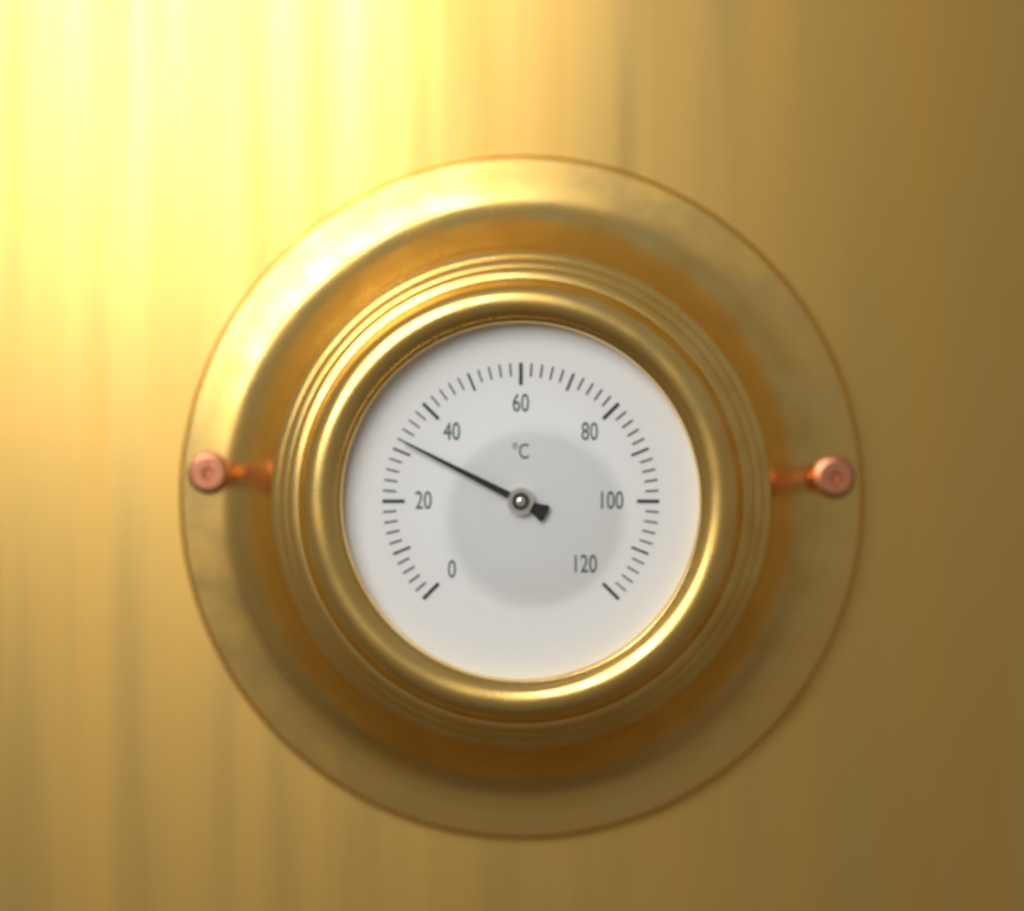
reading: 32 °C
